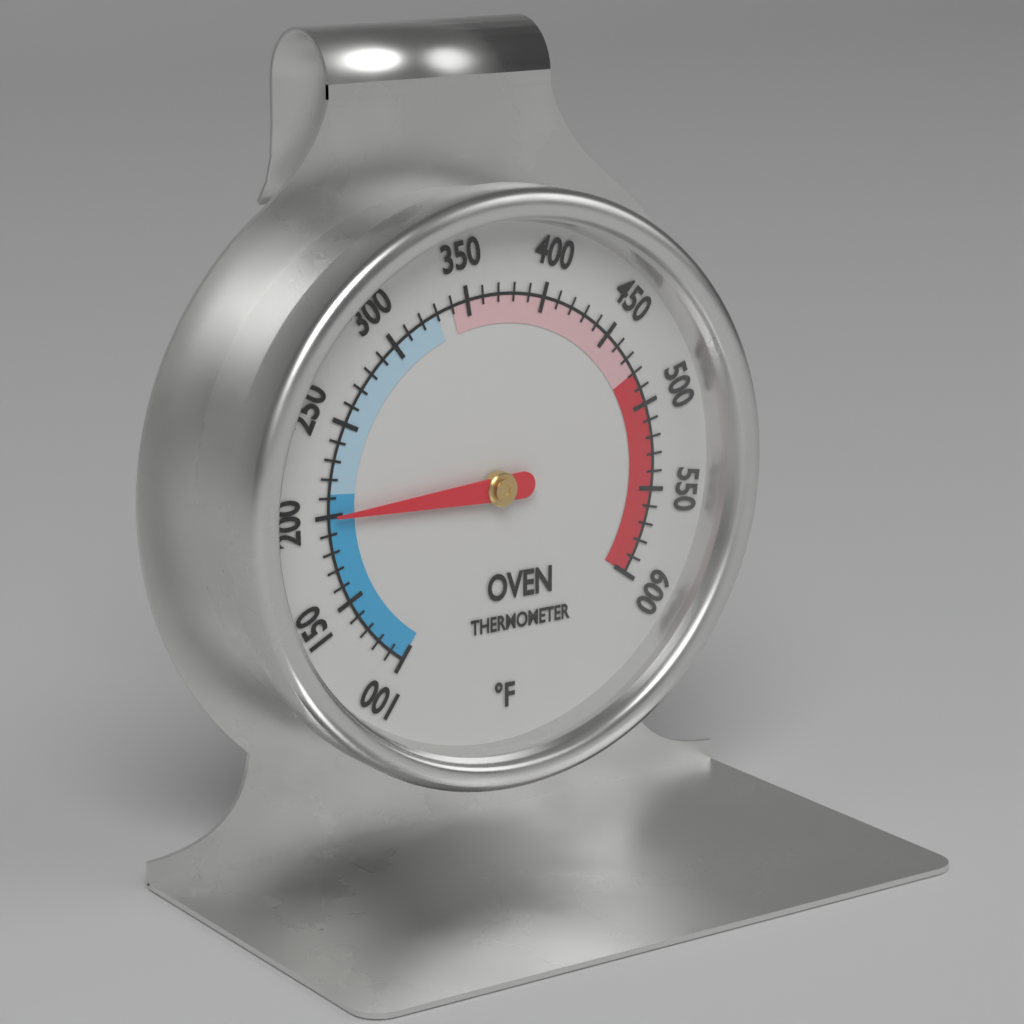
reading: 200 °F
